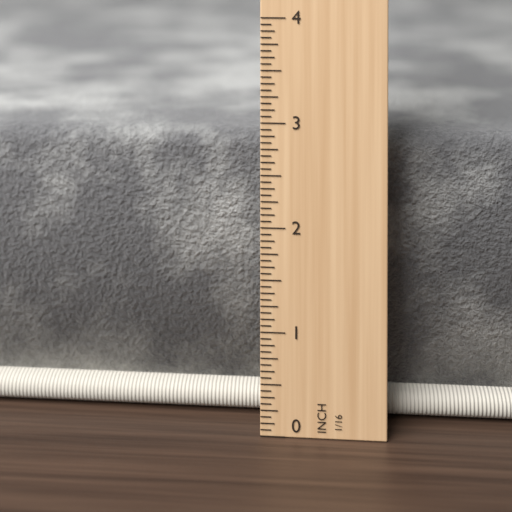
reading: 2.8125 in
